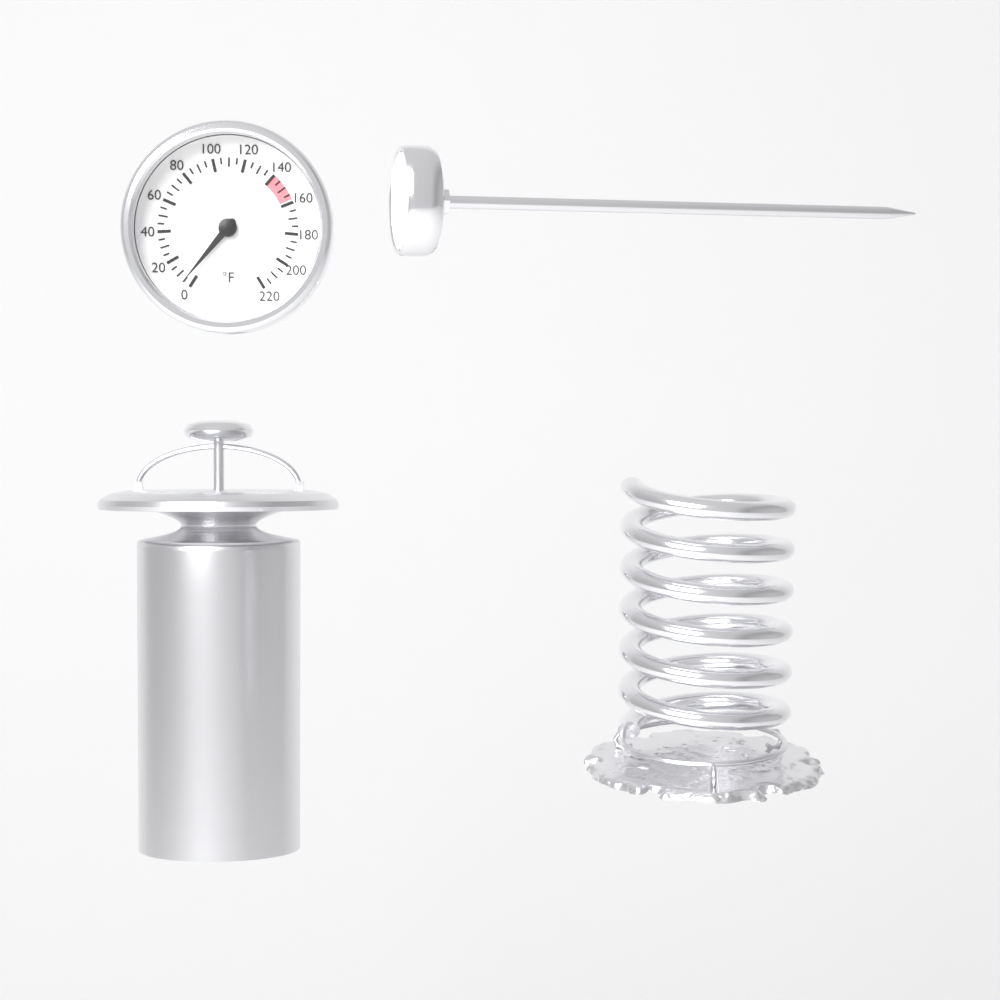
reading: 5 °F
